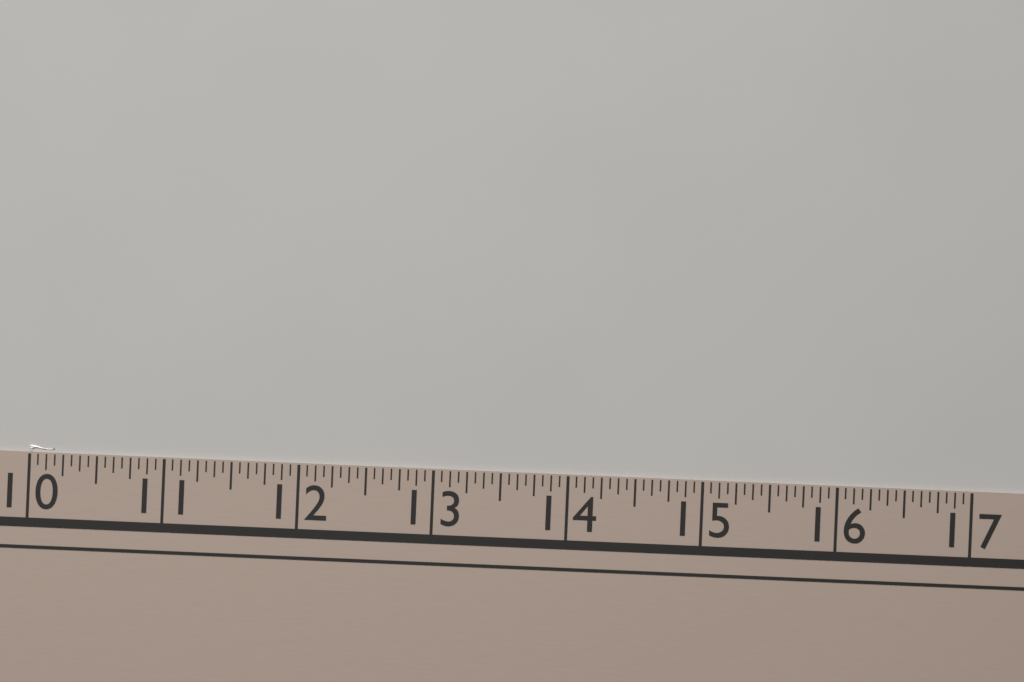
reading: 10.1875 (no unit)
